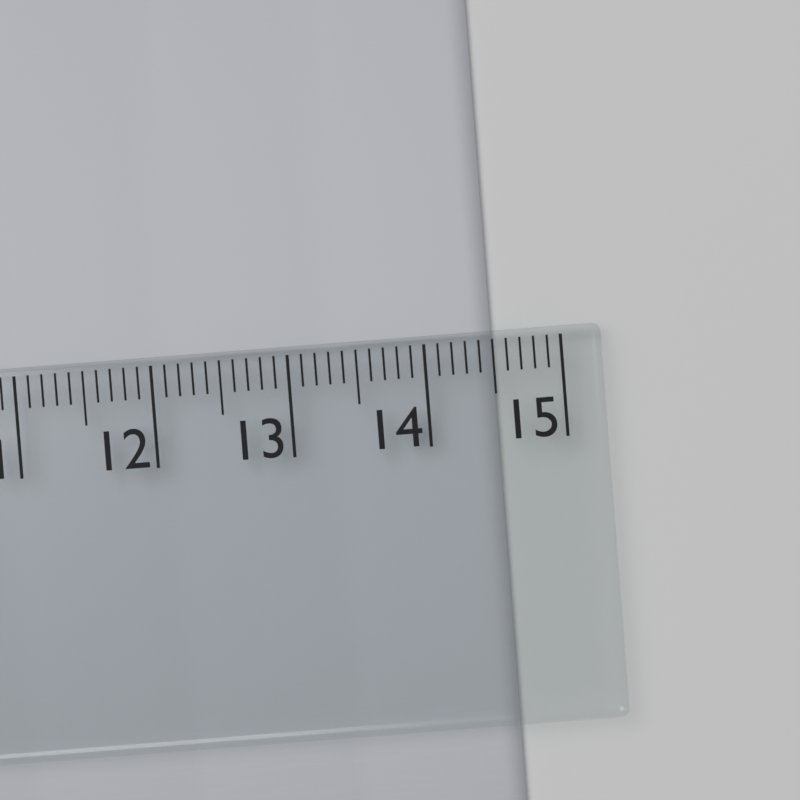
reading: 14.5 cm
